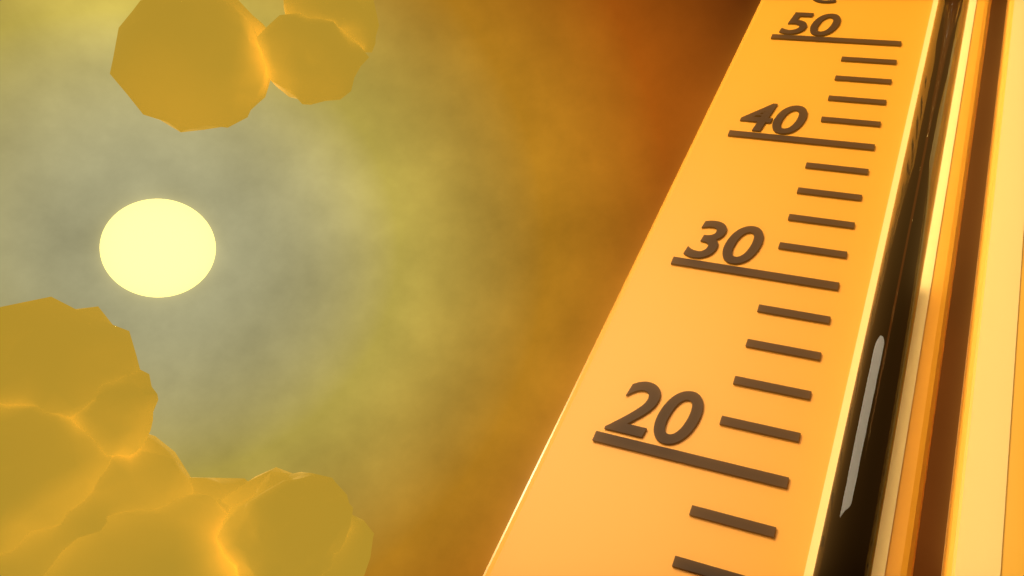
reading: 31 °C
